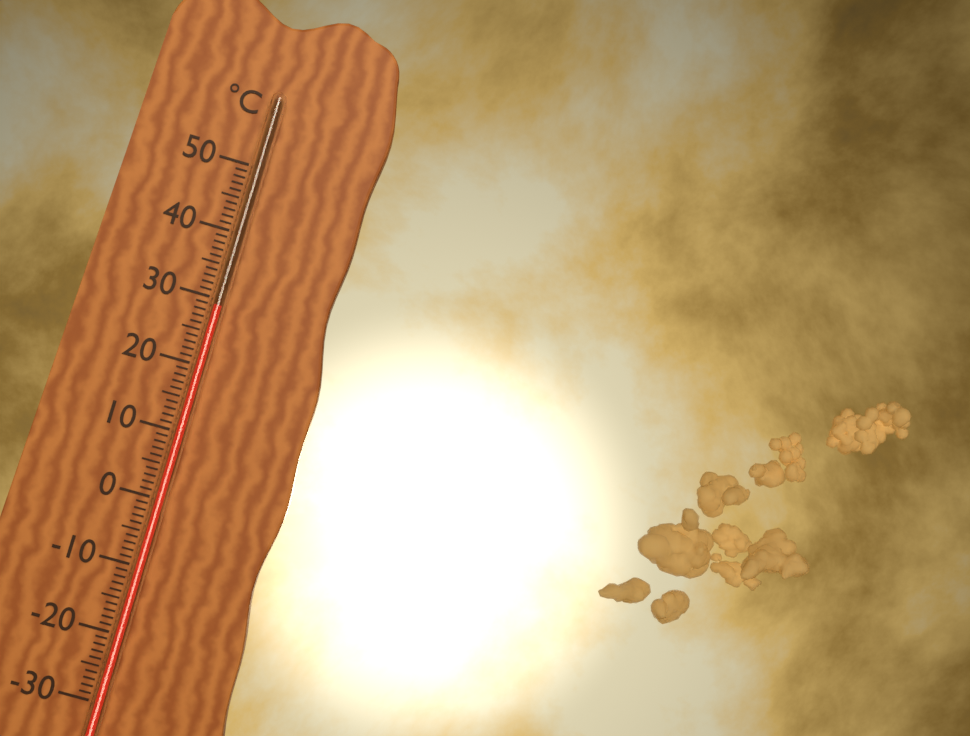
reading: 29 °C
